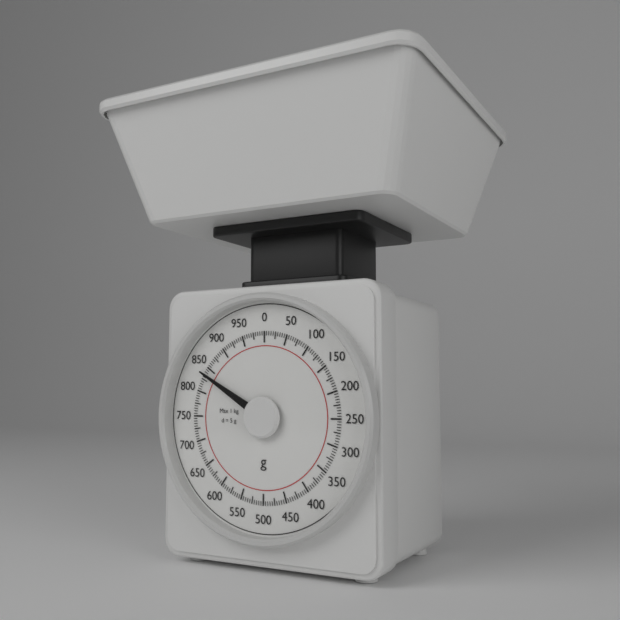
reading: 835 g
